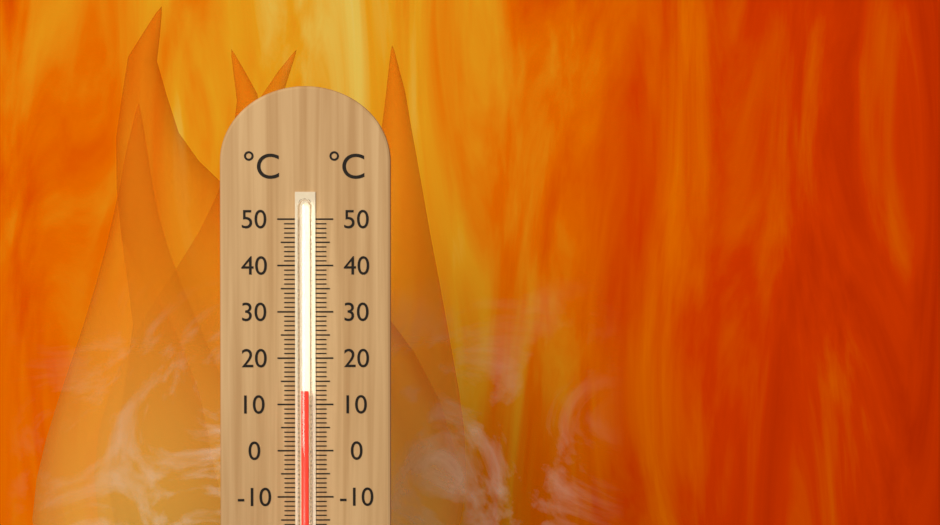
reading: 13 °C
